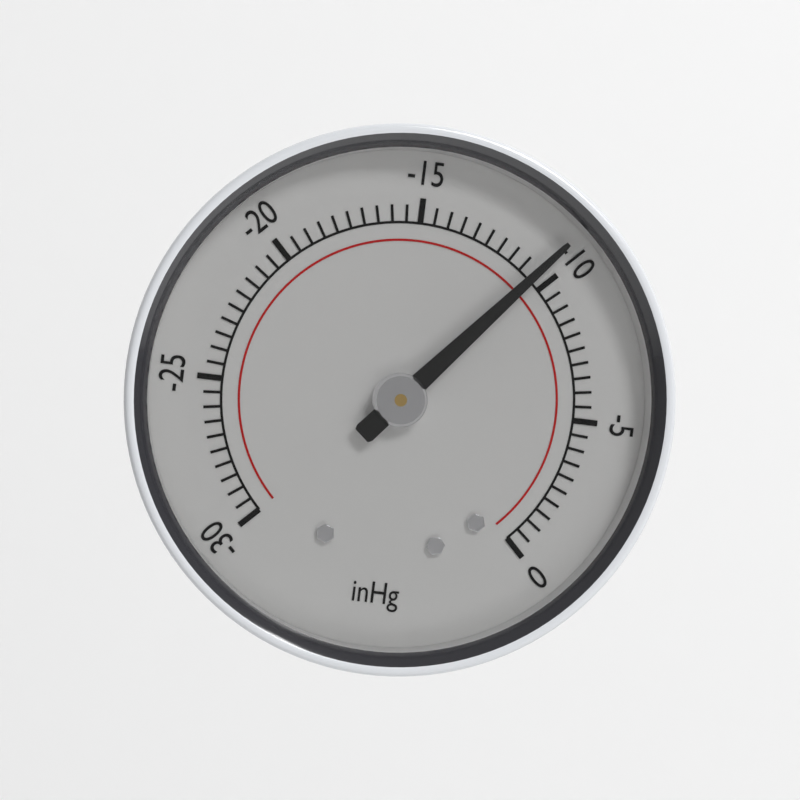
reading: -10.5 inHg
